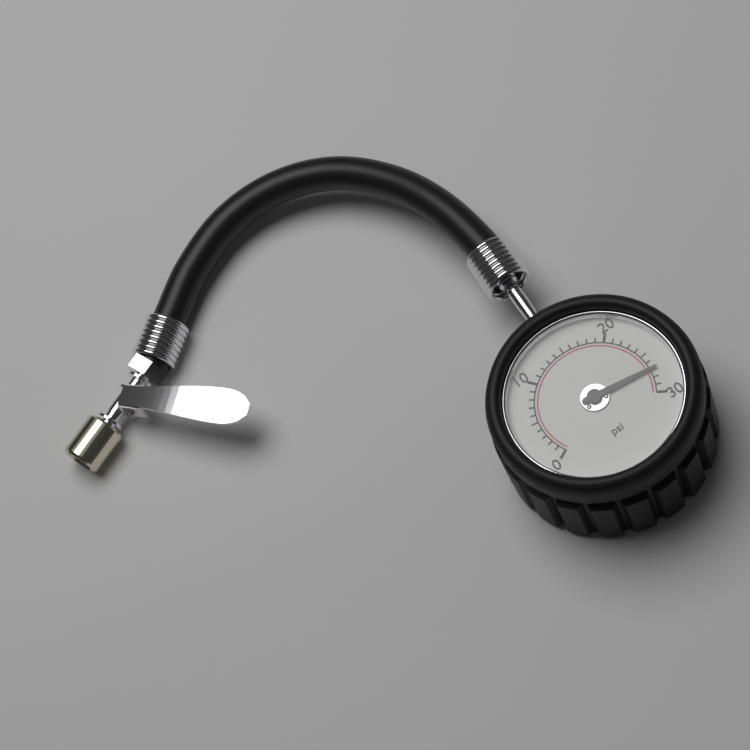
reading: 27 psi
